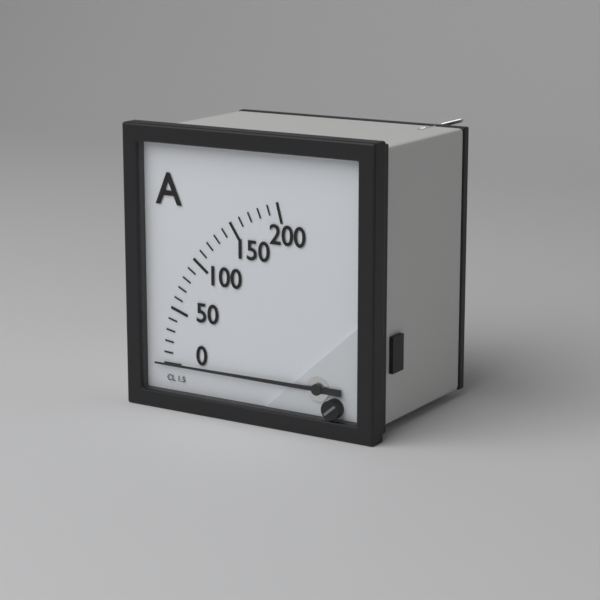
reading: 0 A
